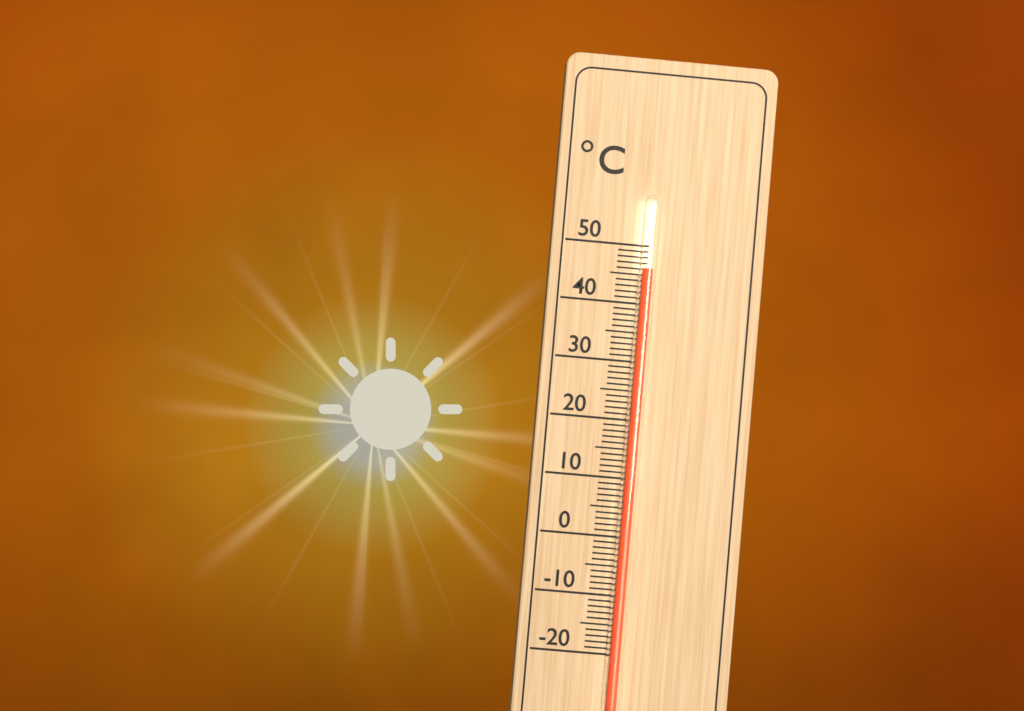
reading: 46 °C
